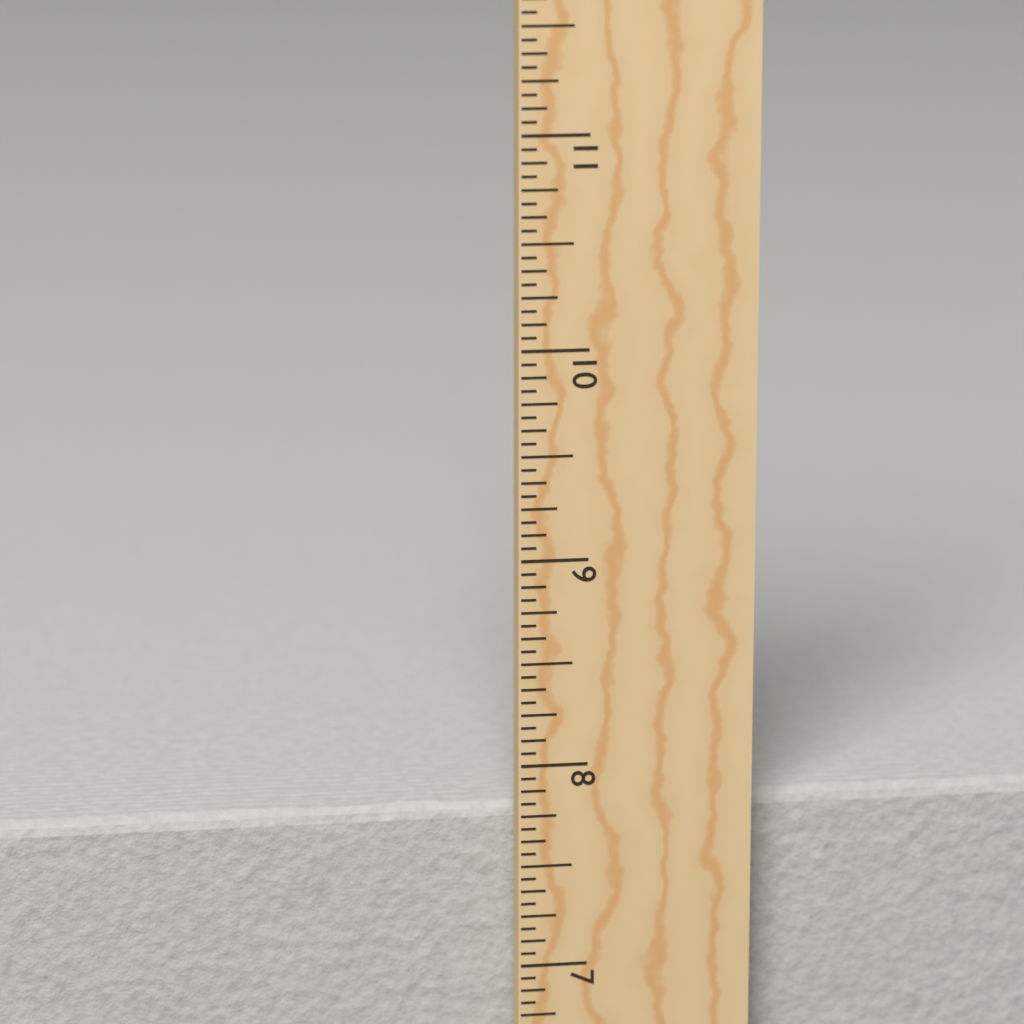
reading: 7.7500 in
